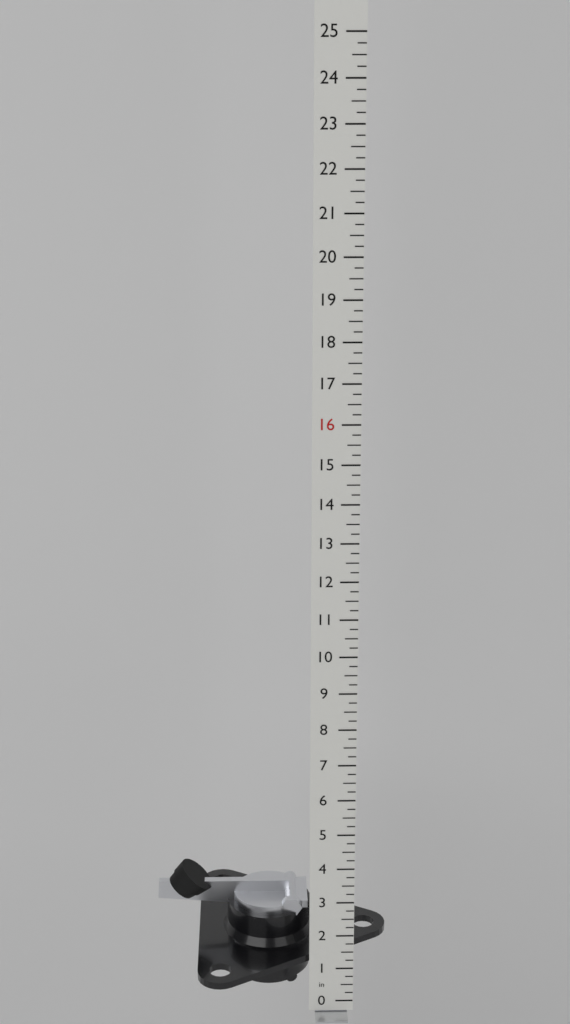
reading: 3.25 in
